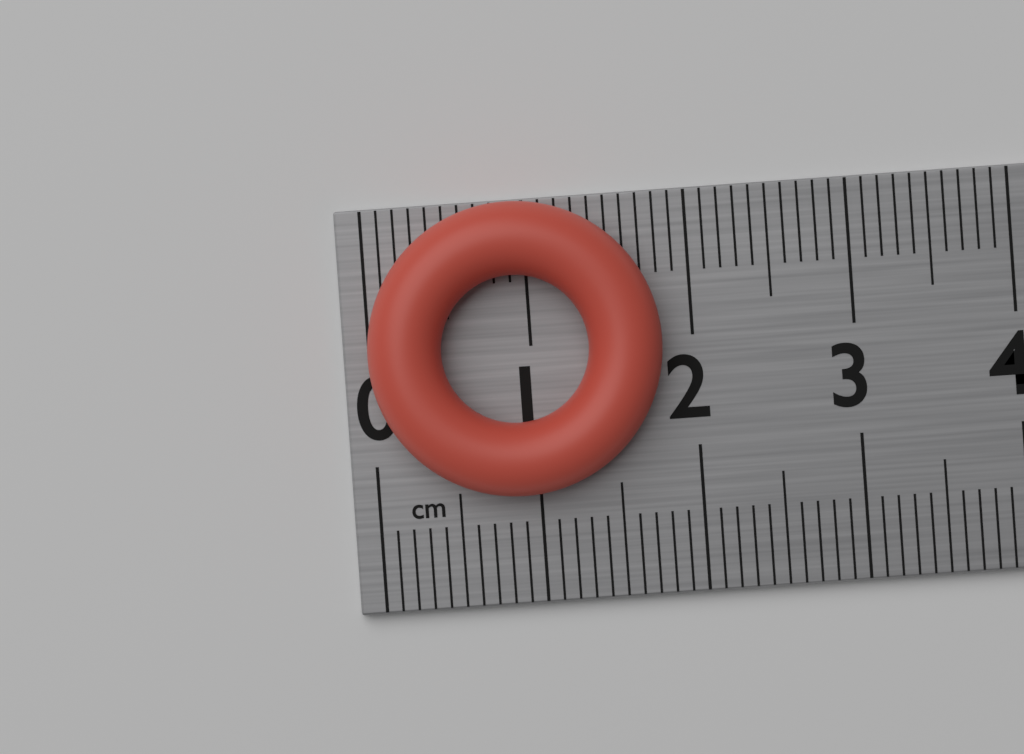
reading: 1.8 cm
